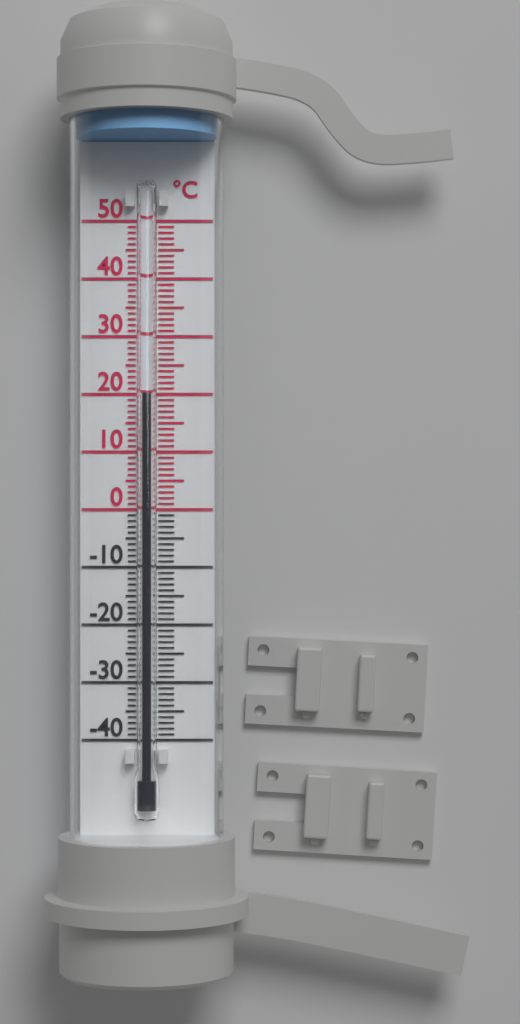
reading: 20 °C
